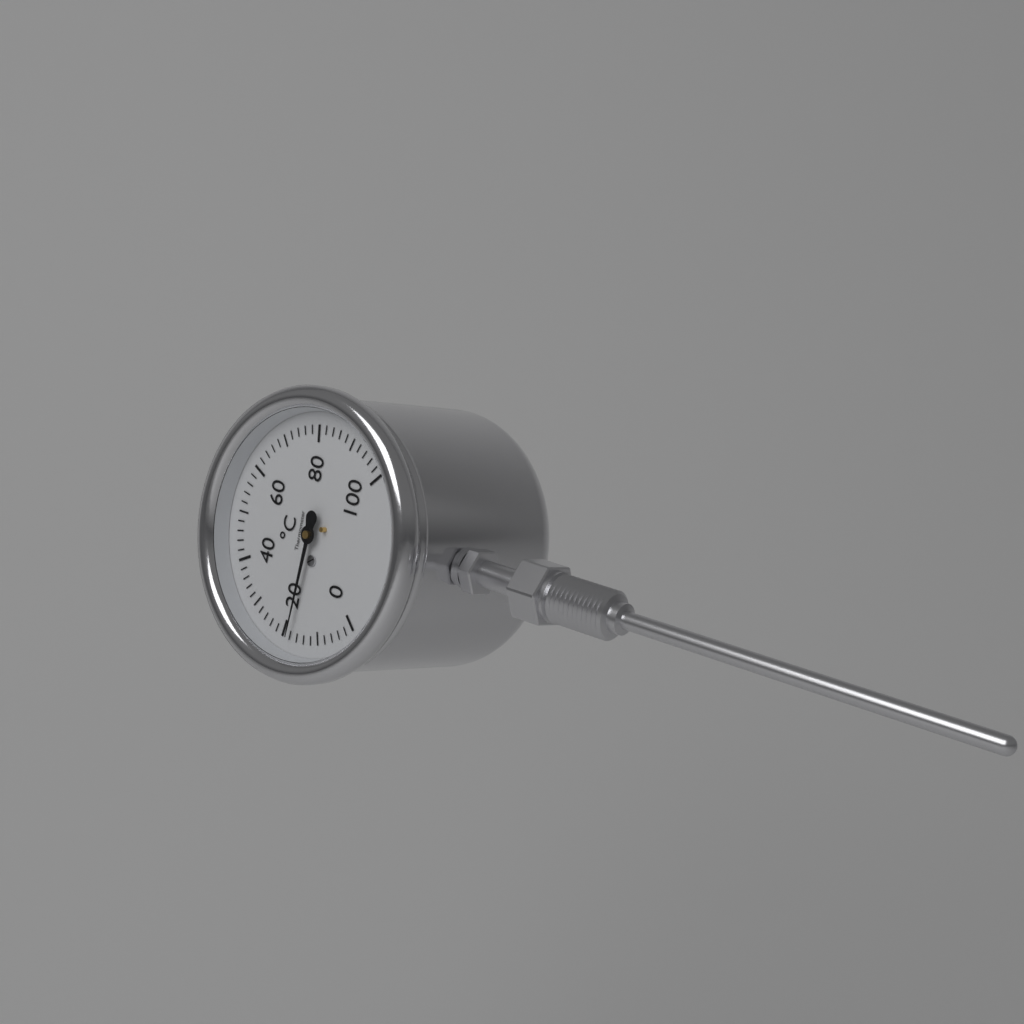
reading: 18 °C
